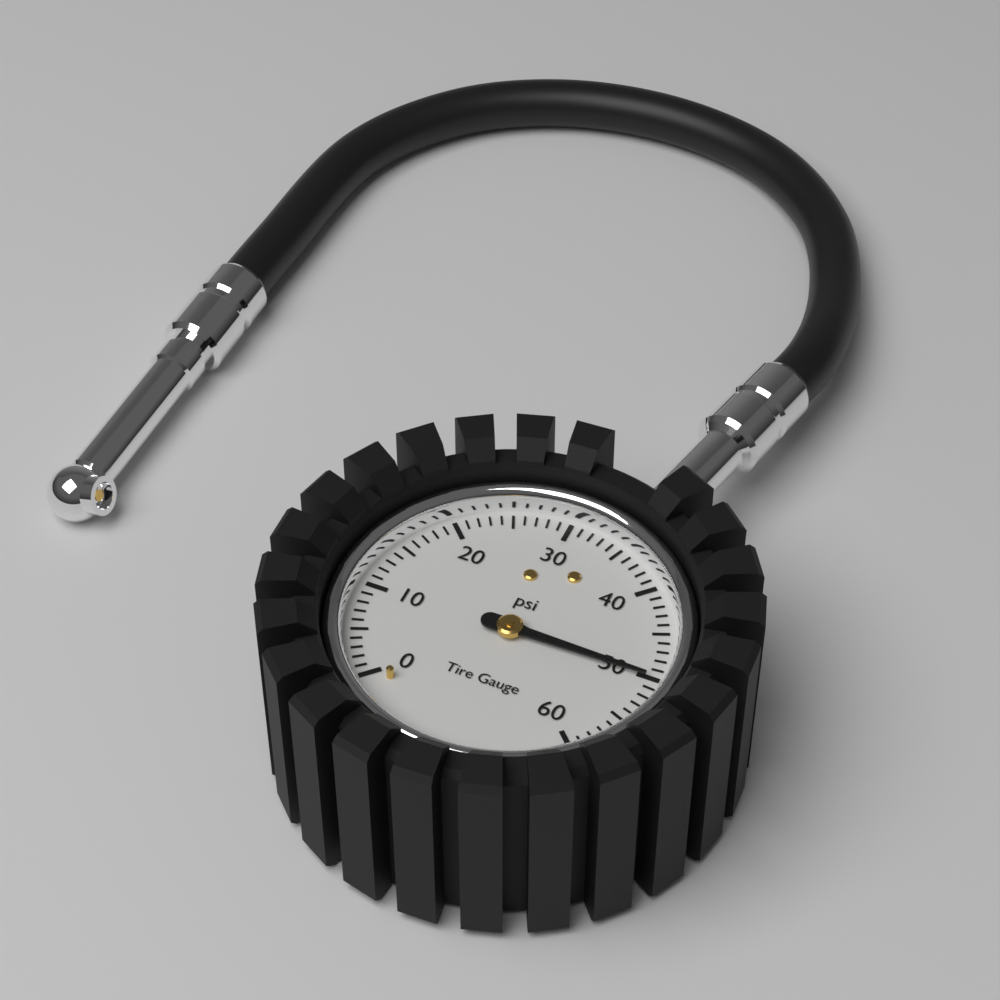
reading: 50 psi
